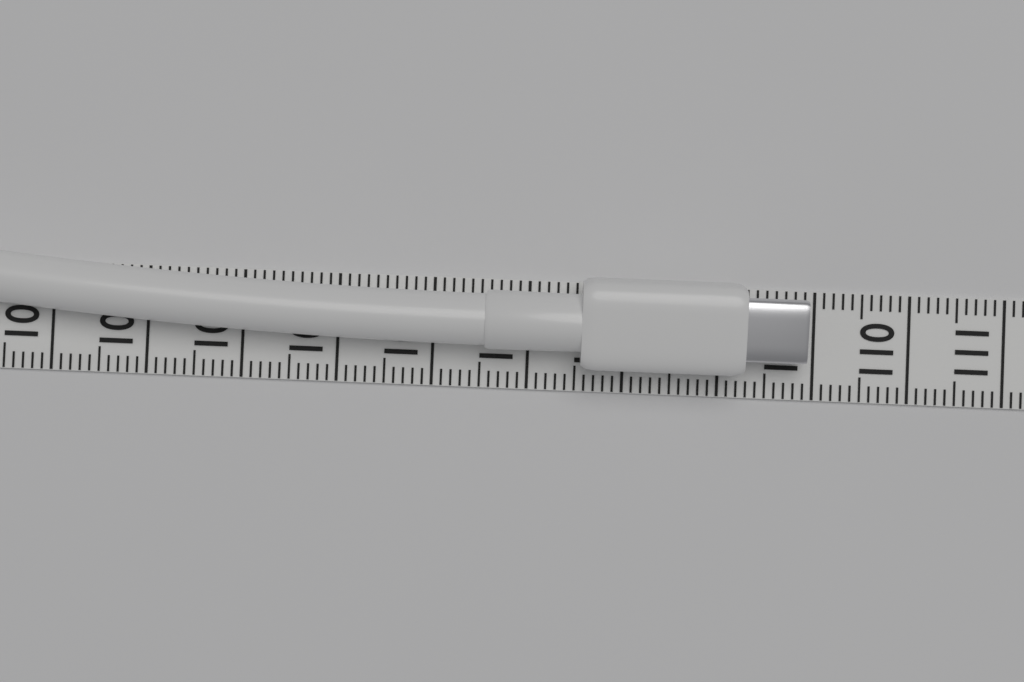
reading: 108.9 (no unit)
